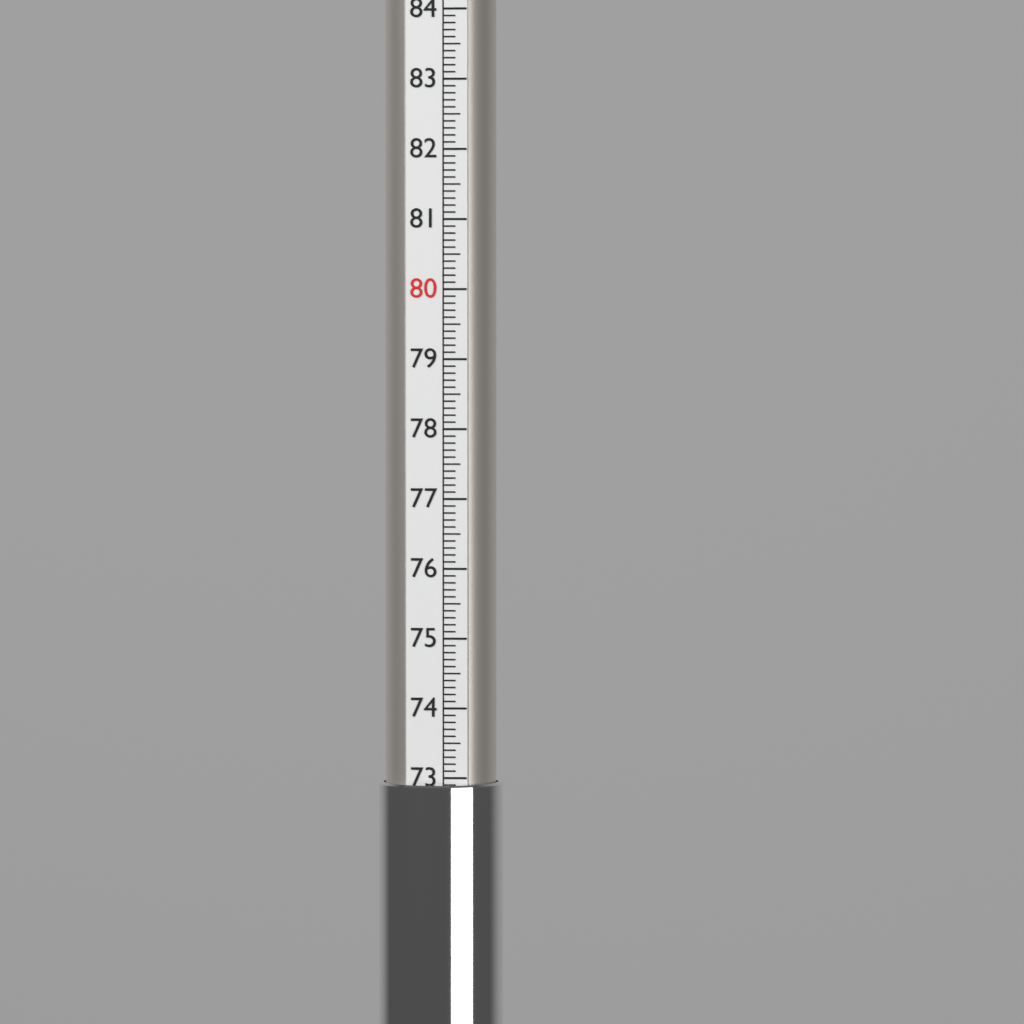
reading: 72.9 (no unit)
